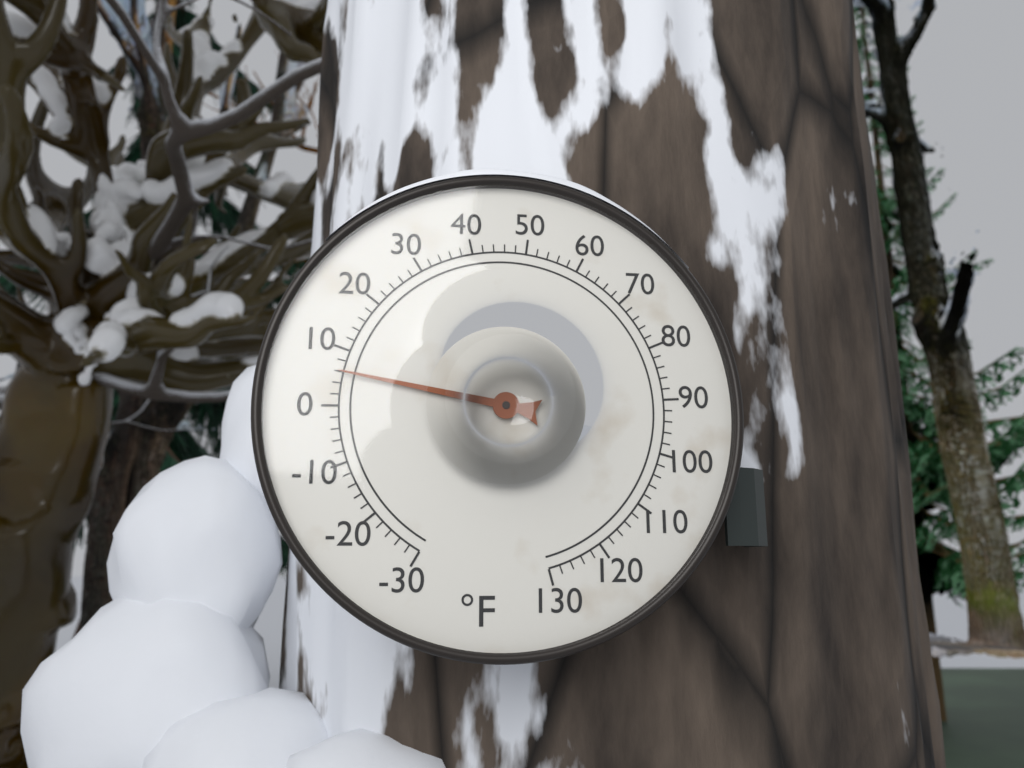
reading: 6 °F
